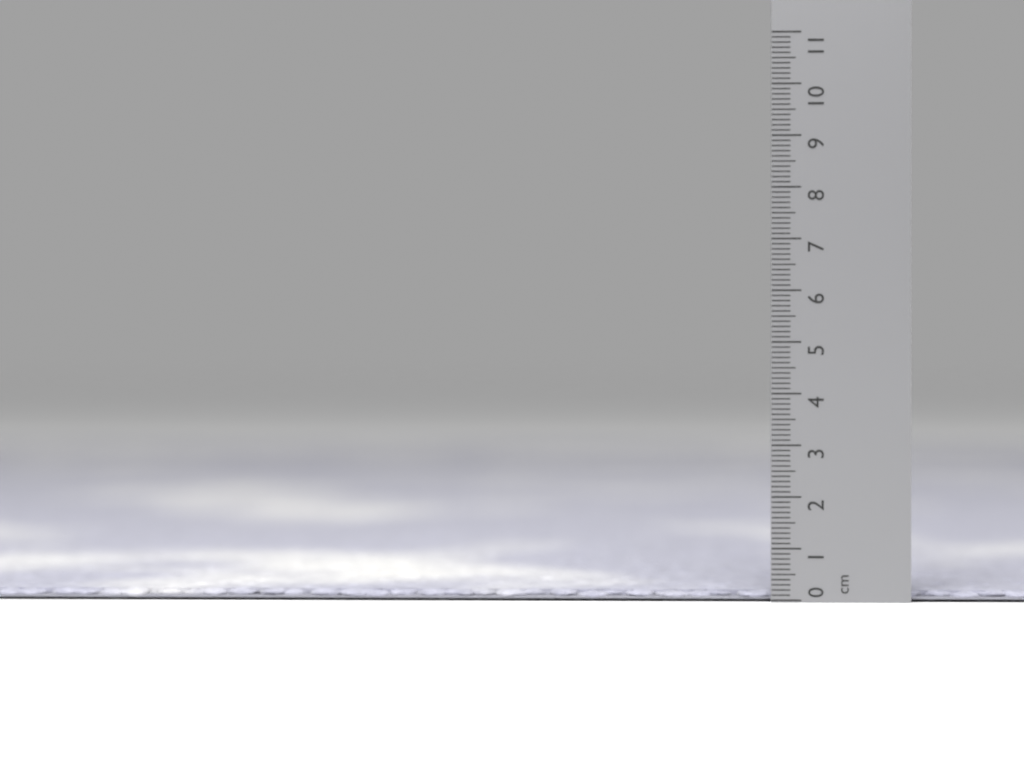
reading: 0.2 cm
